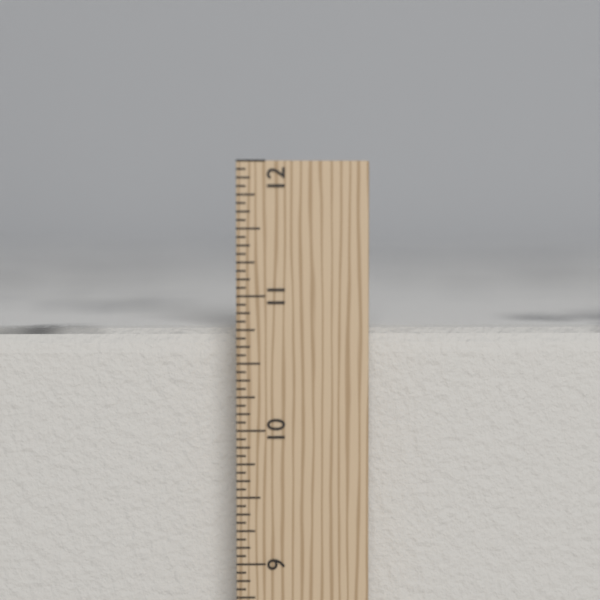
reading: 10.7500 in
